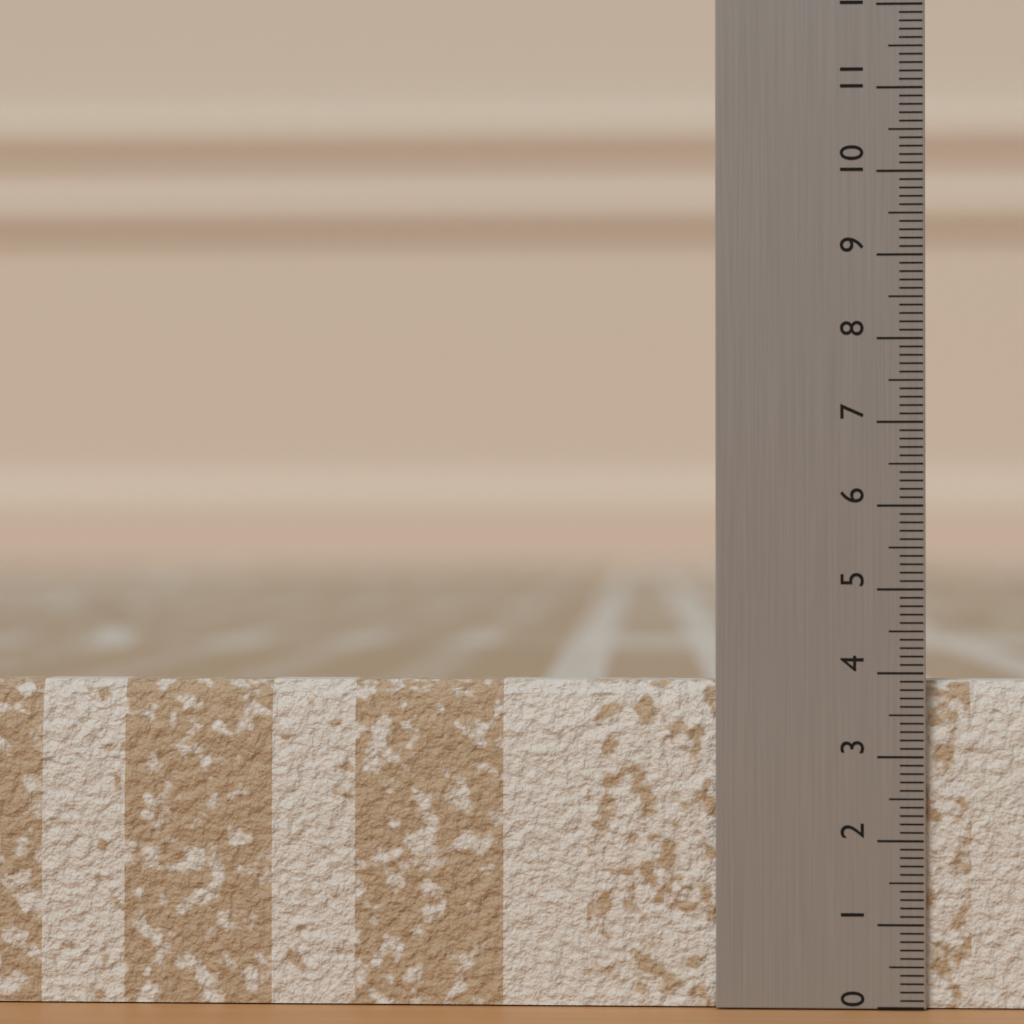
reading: 3.9 (no unit)
